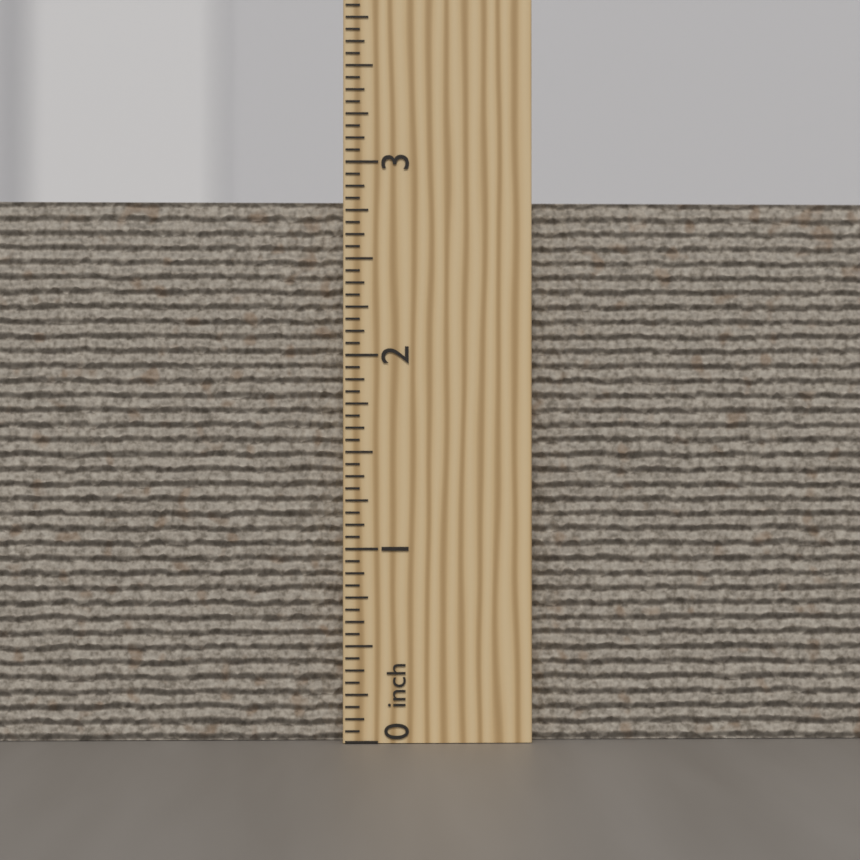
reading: 2.8125 inch
